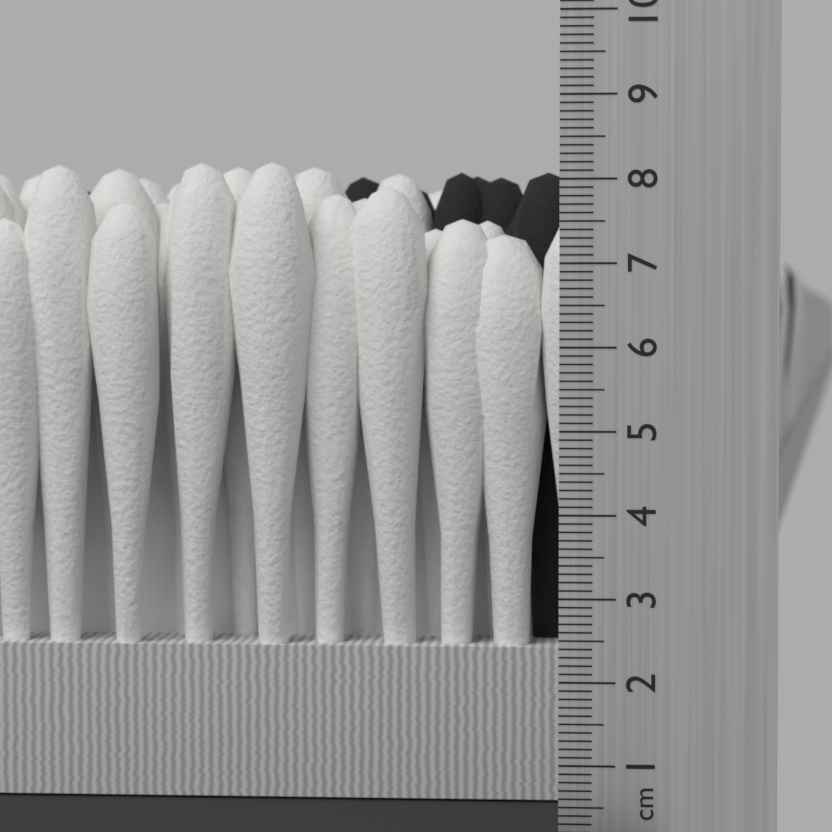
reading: 8.4 cm
